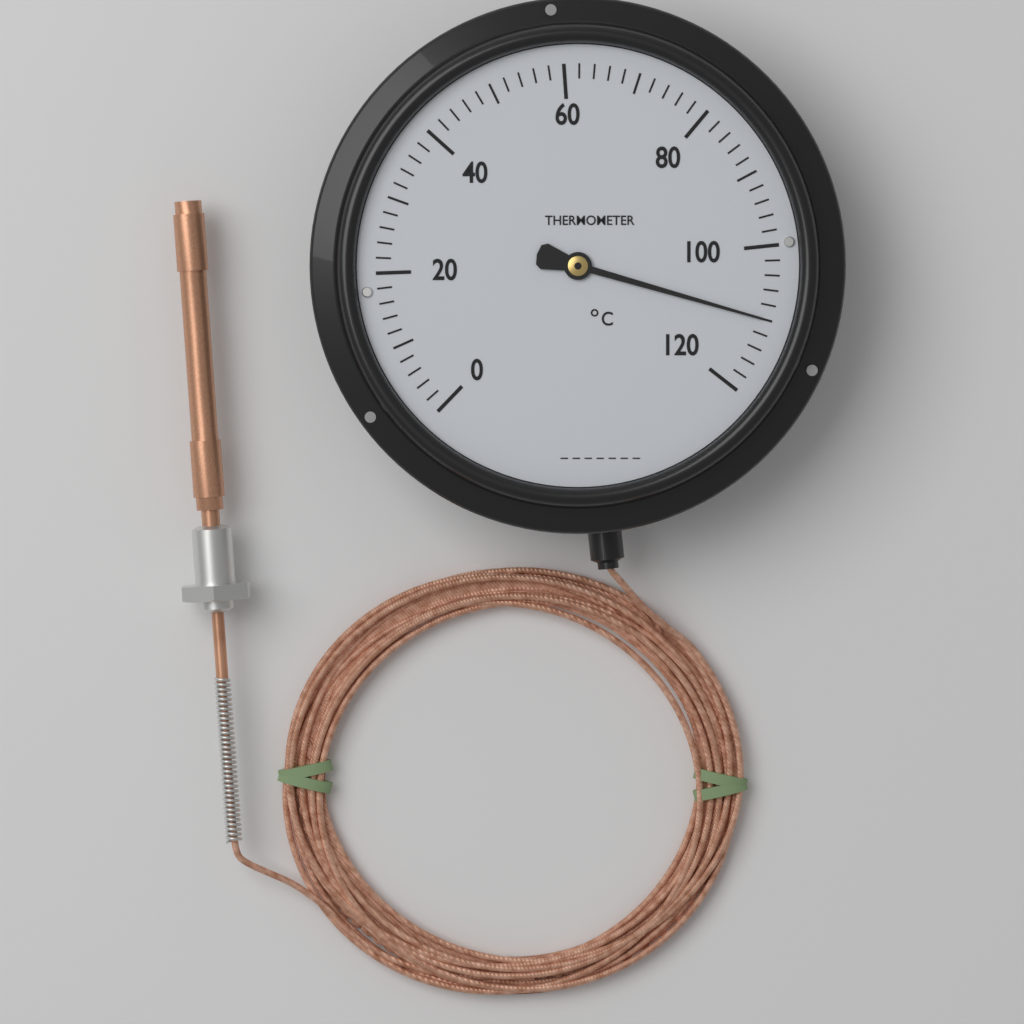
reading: 110 °C
